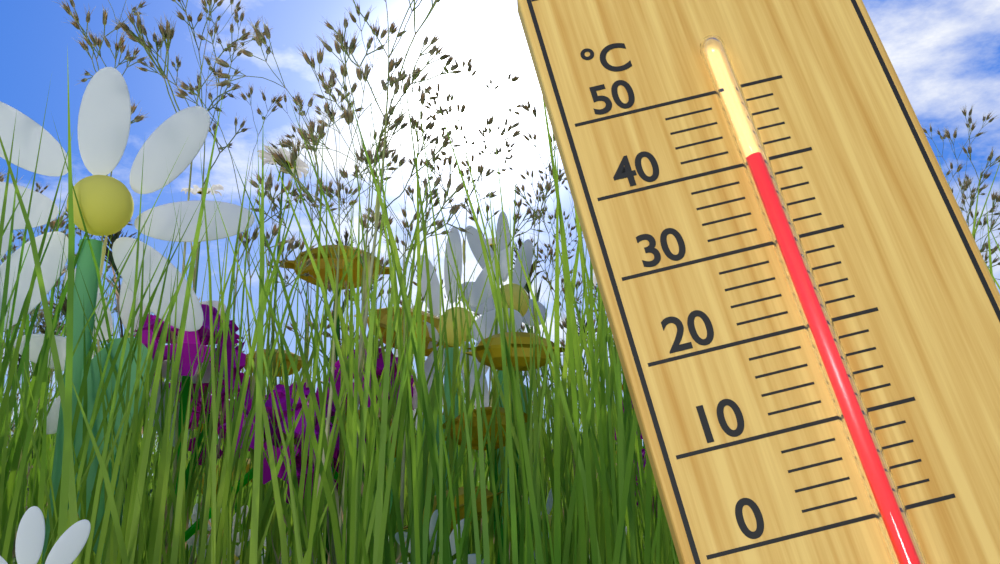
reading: 40 °C
